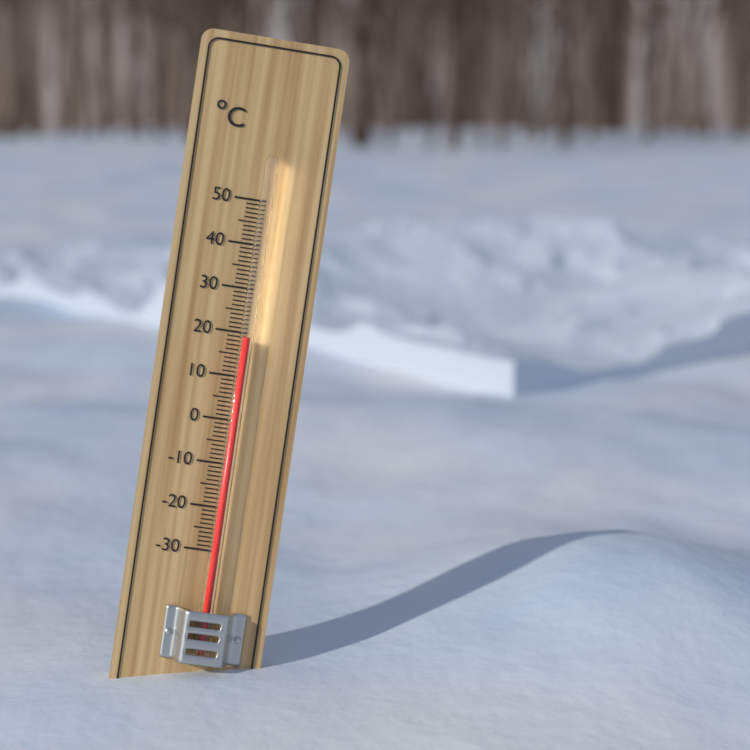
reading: 19 °C
